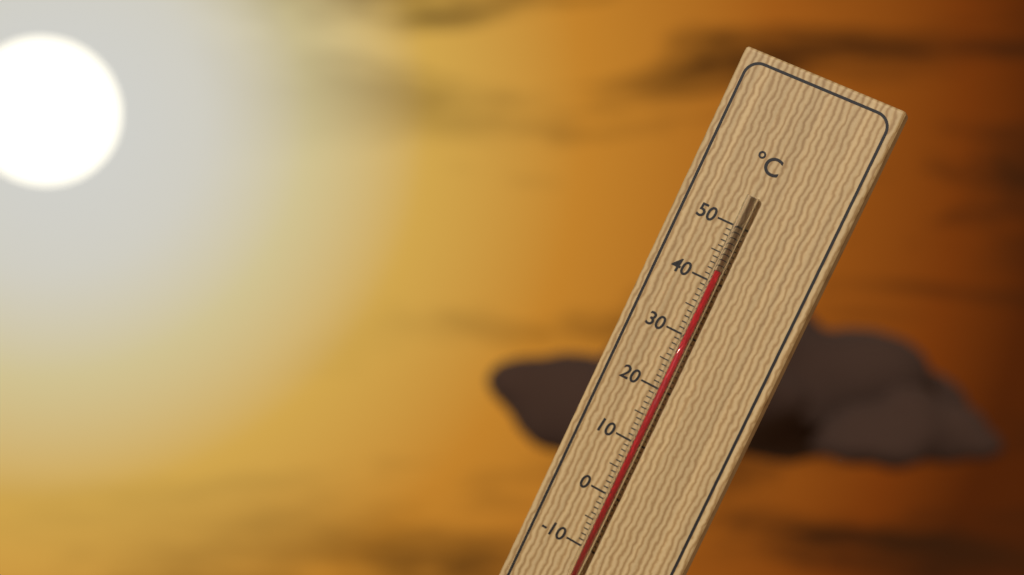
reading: 42 °C
